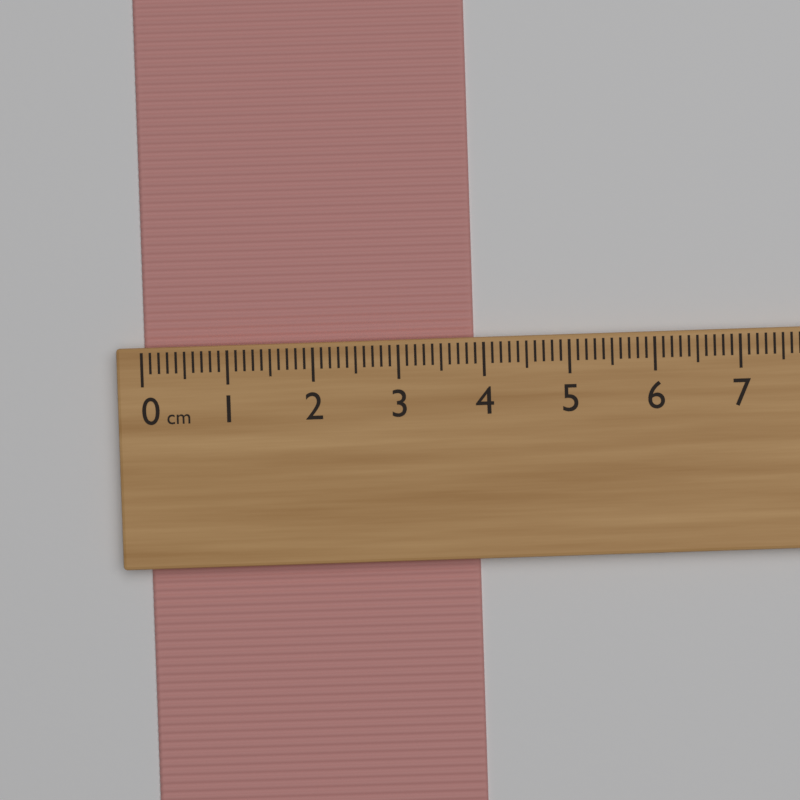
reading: 3.9 cm
